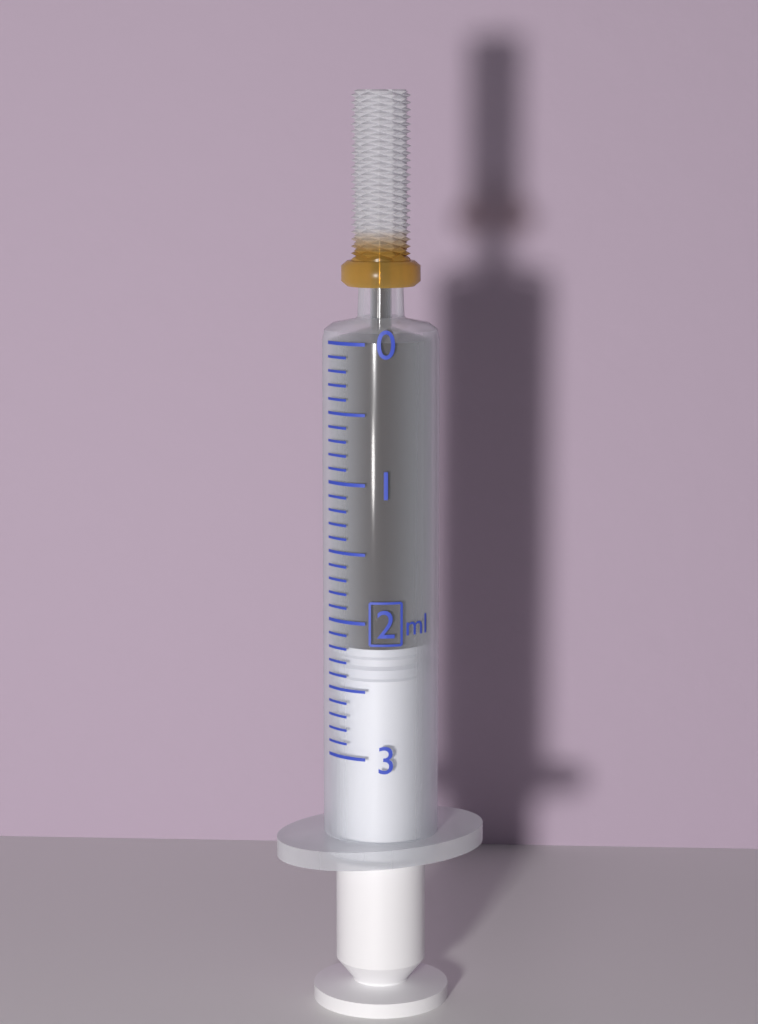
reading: 2.2 ml
